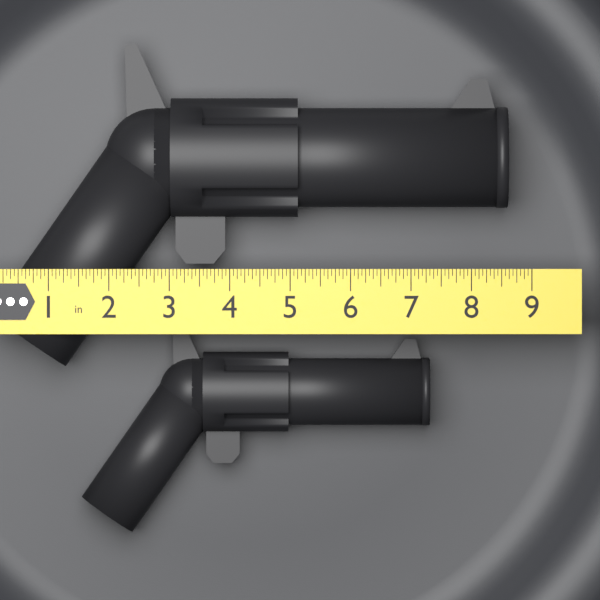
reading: 8.6250 in
